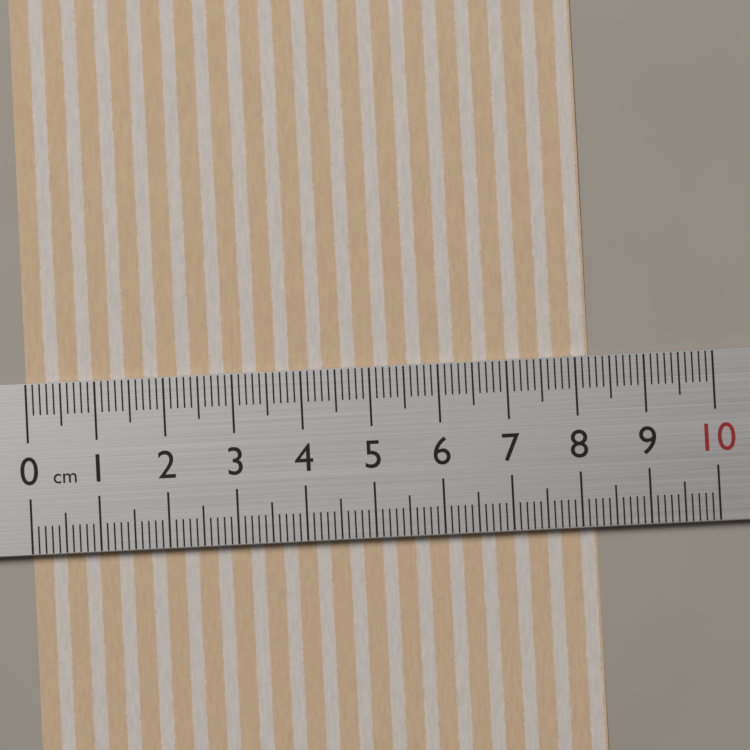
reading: 8.2 cm
